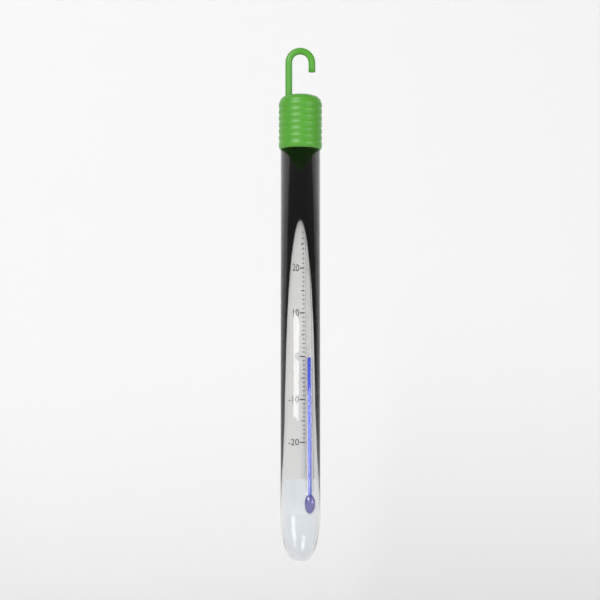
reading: 0 °C
